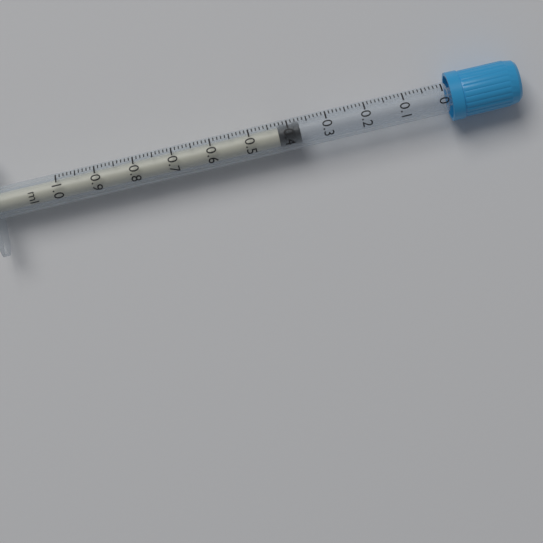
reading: 0.37 ml
